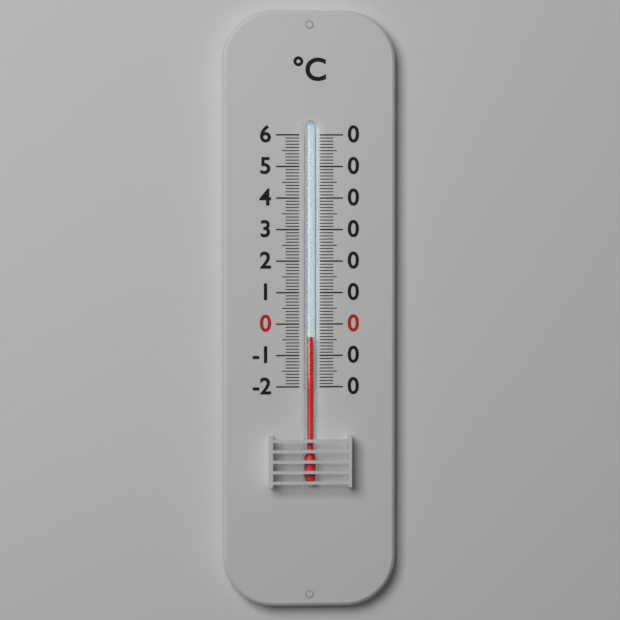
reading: -4 °C
